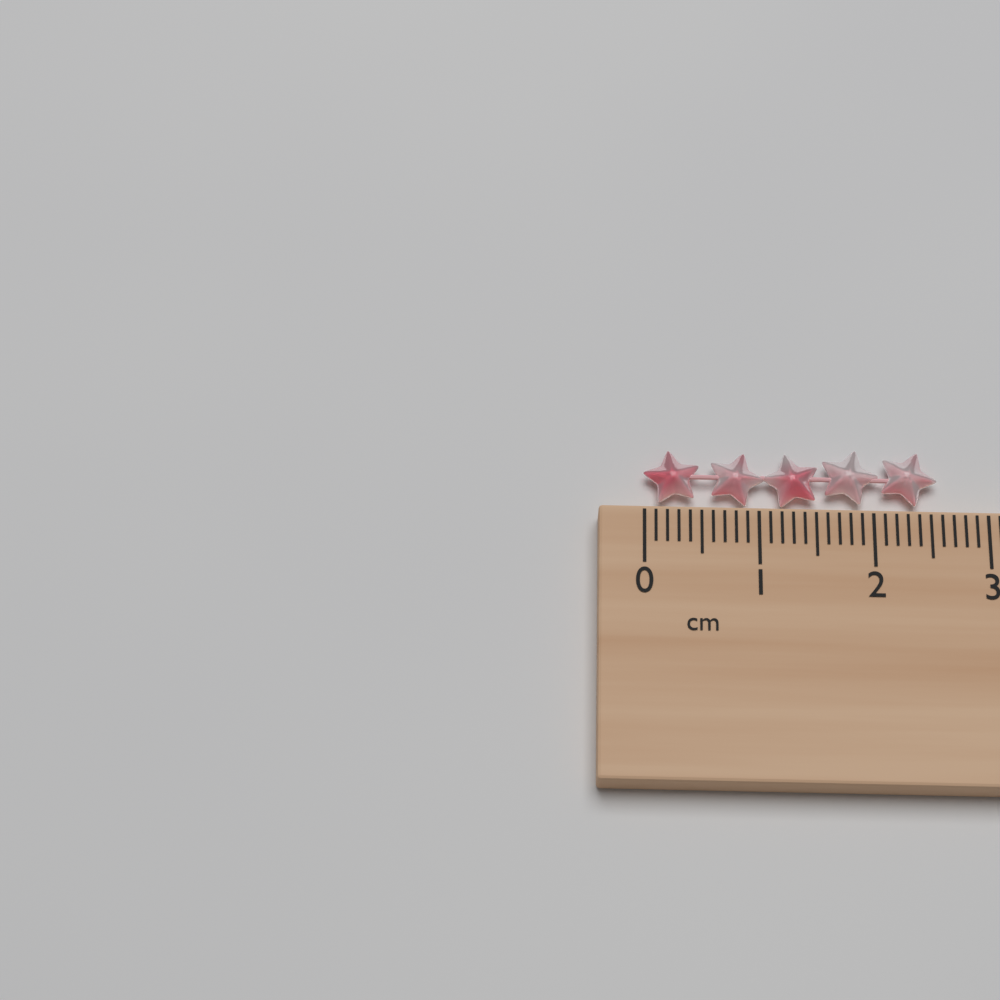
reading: 2.6 cm
